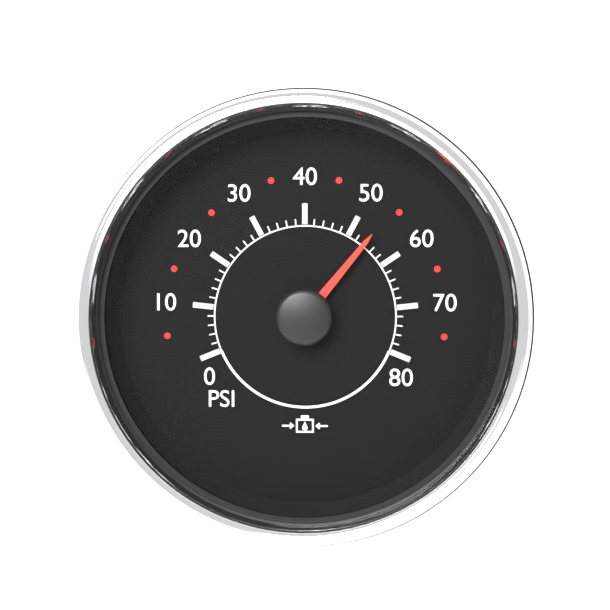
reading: 54 psi
